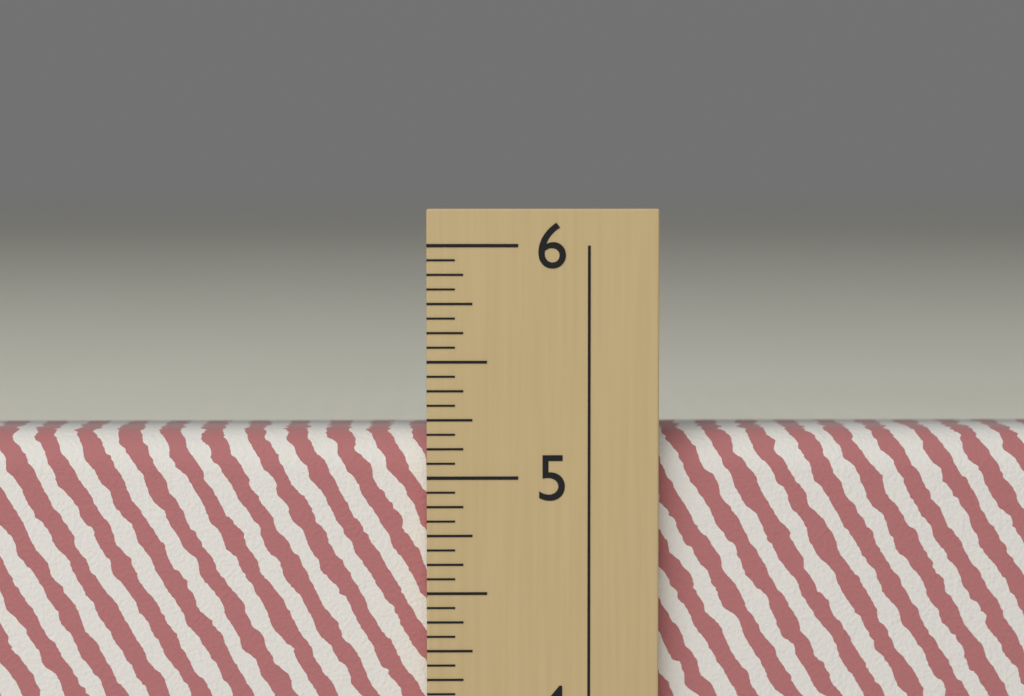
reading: 5.1875 in
